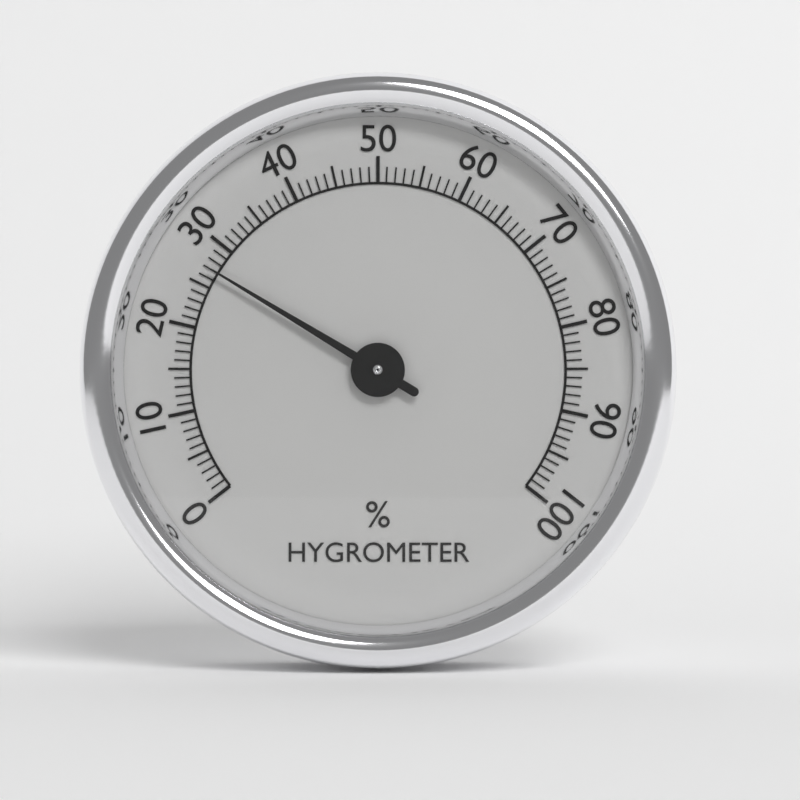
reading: 27 %
